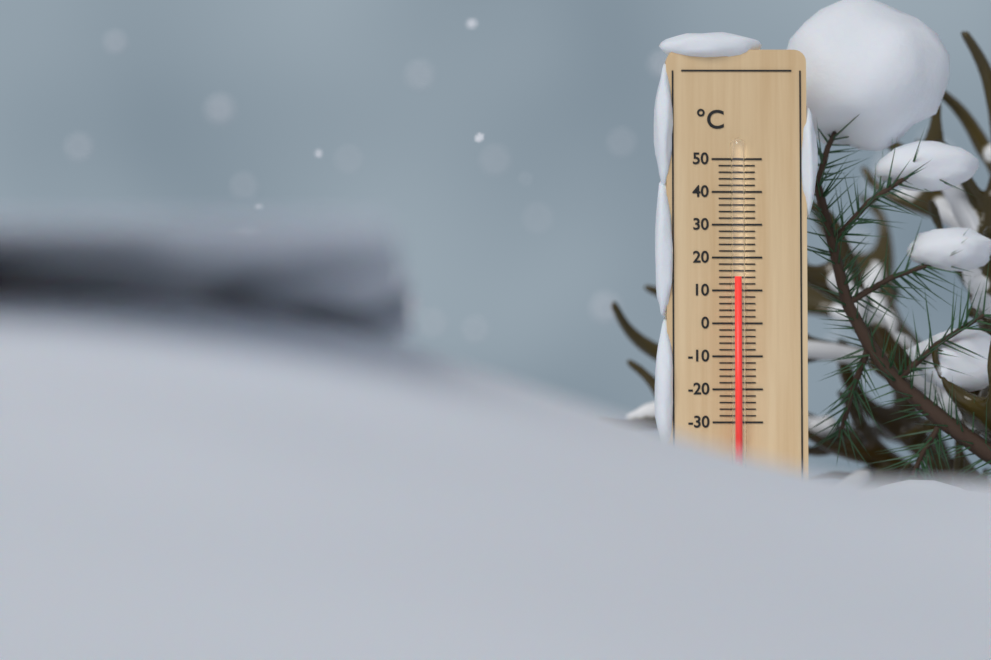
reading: 14 °C
